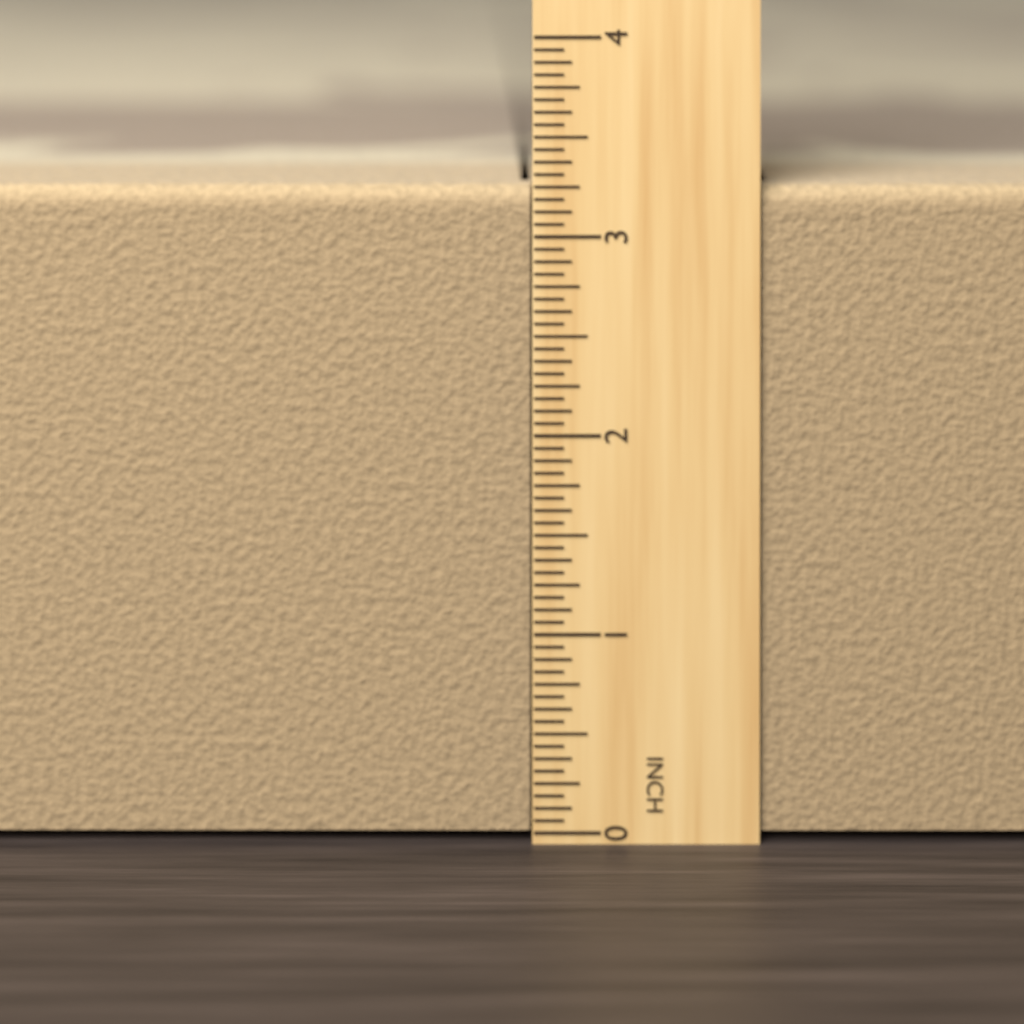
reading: 3.2500 in
